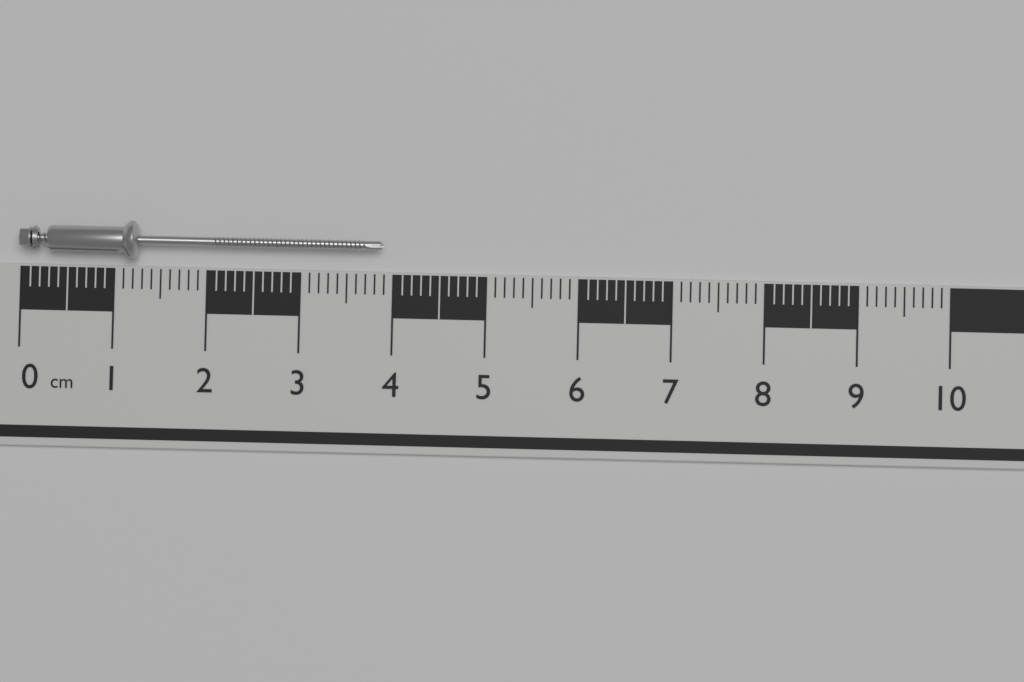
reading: 3.9 cm
